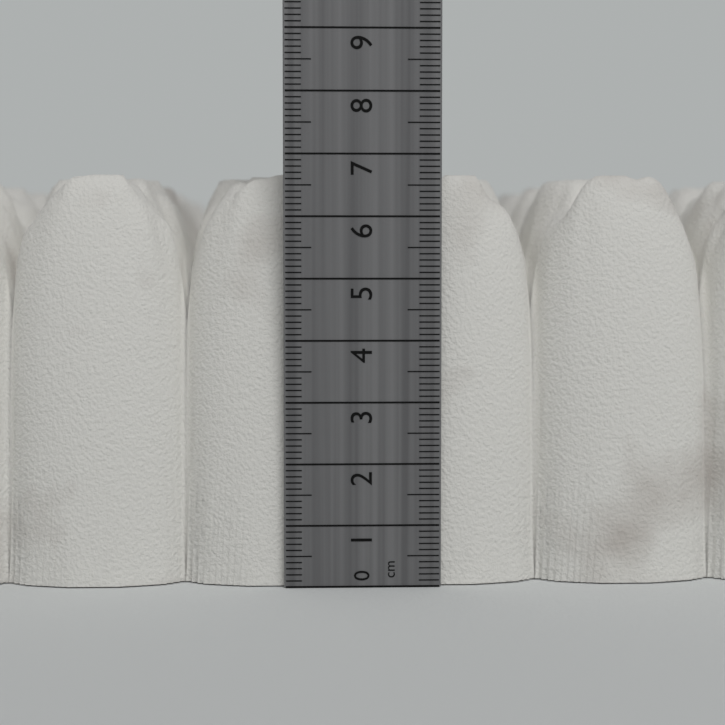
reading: 6.7 cm
